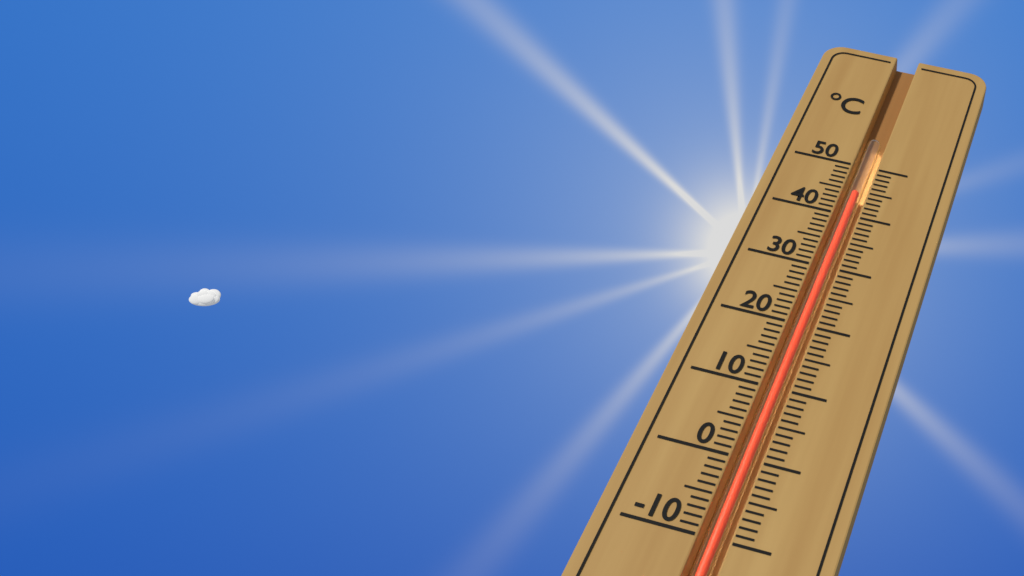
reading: 45 °C
